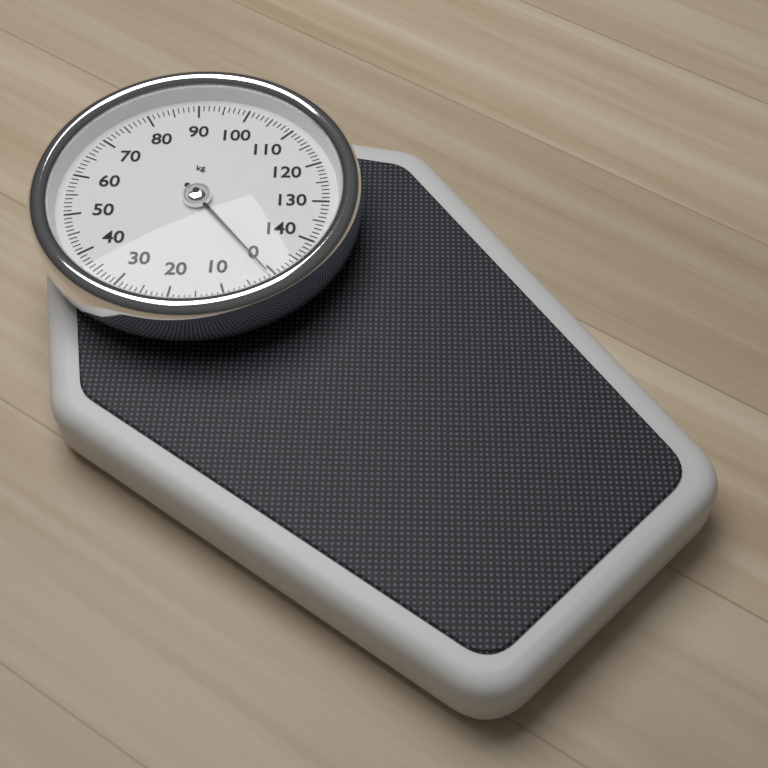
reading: 1 kg
